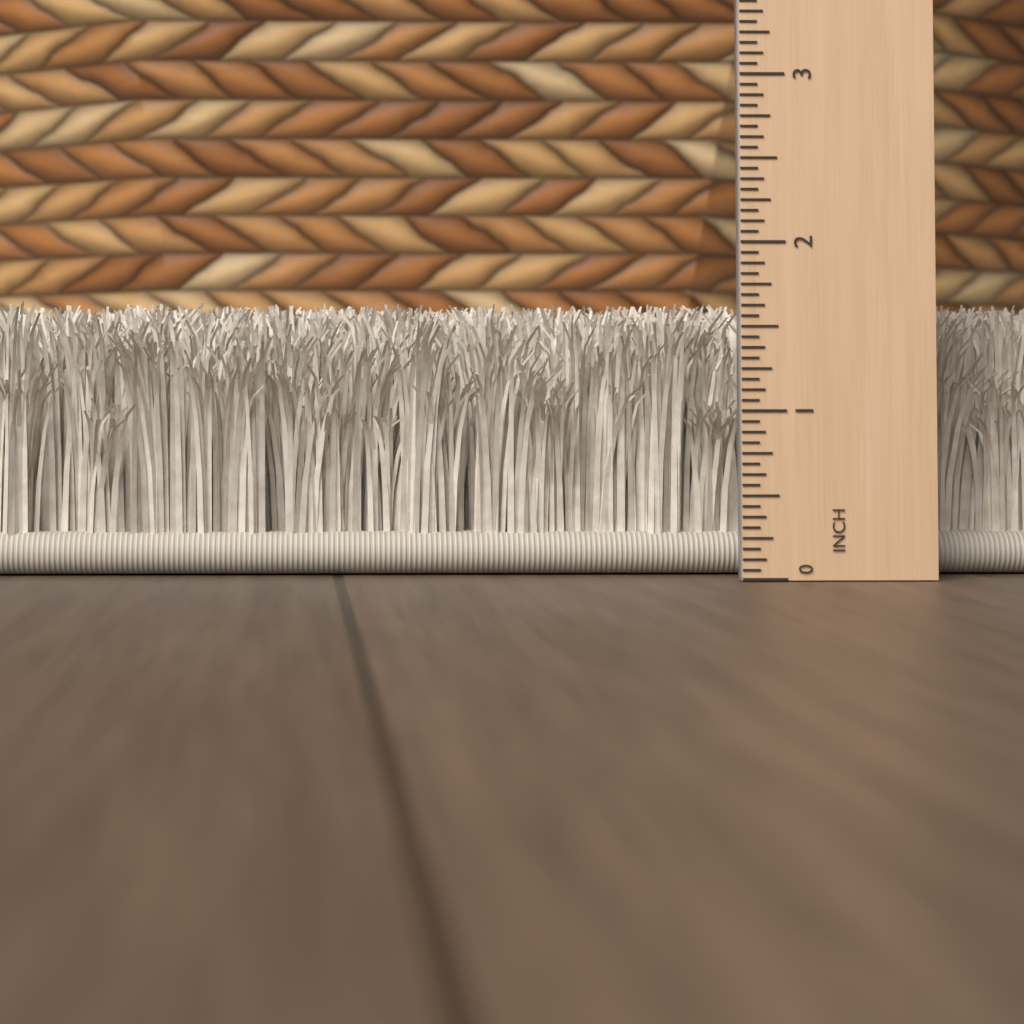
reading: 1.6875 in
